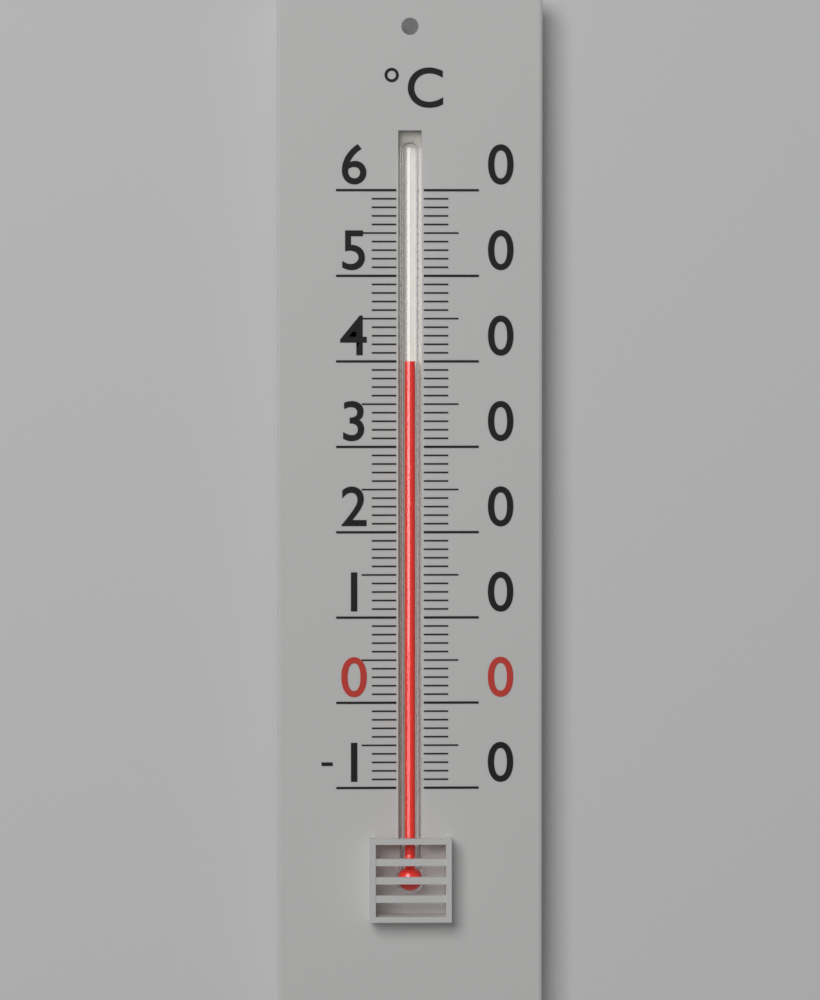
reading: 40 °C
